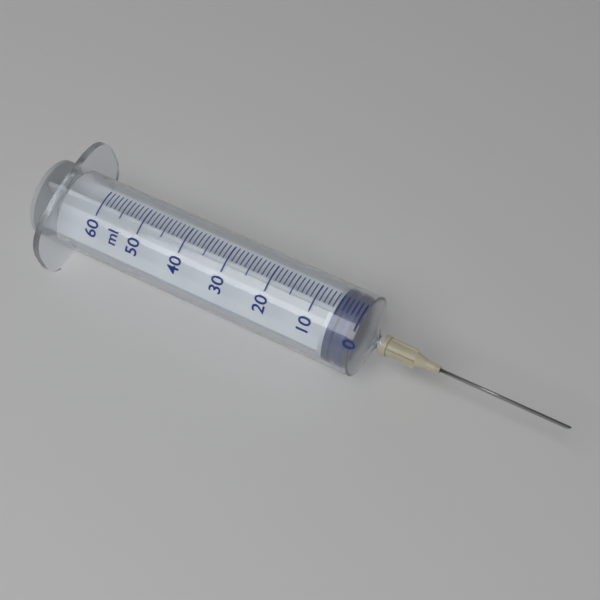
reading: 1 ml
